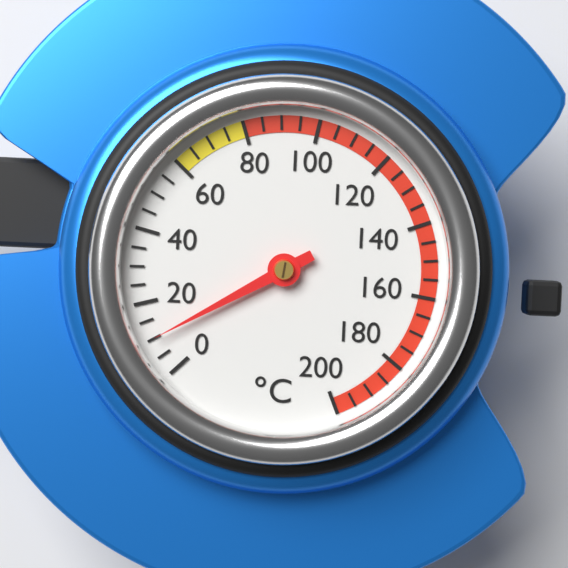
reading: 10 °C
